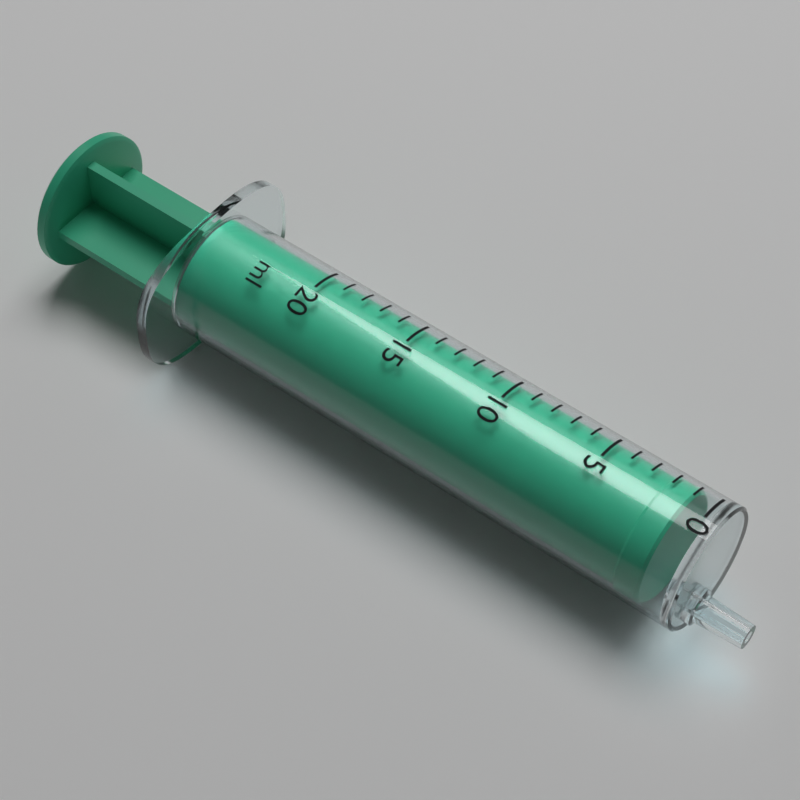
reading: 1 ml
